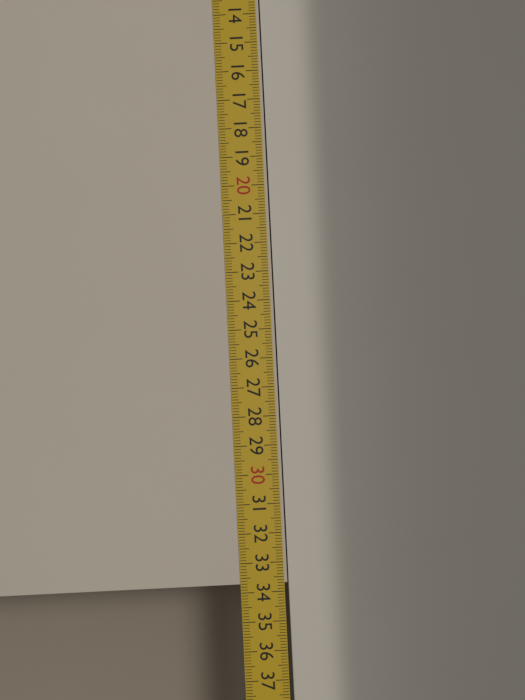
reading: 33.7 cm
